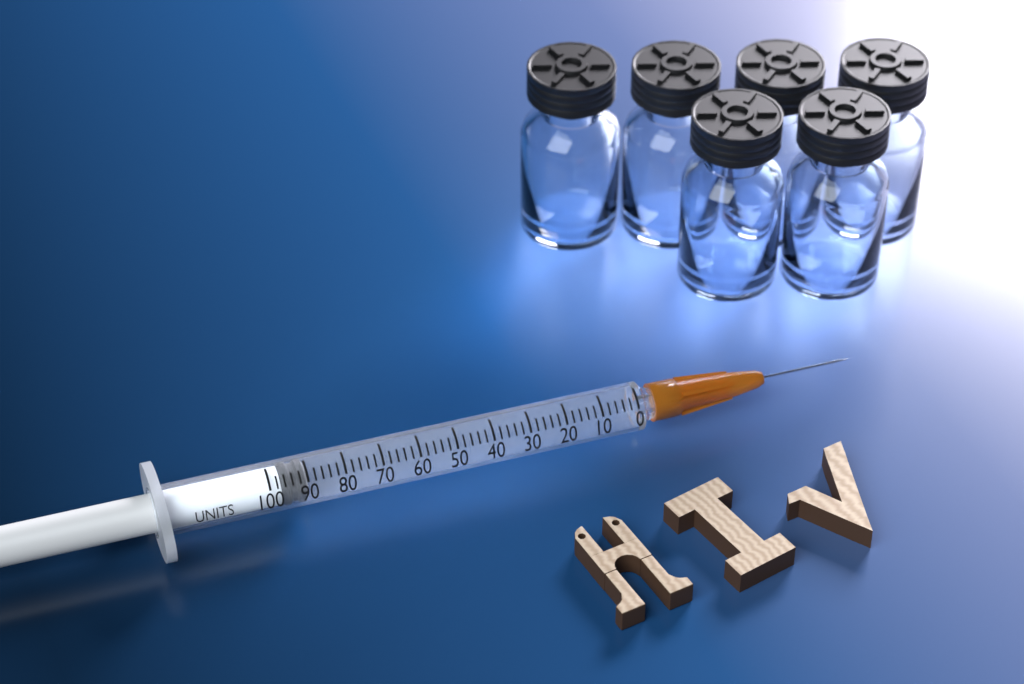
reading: 90 units
